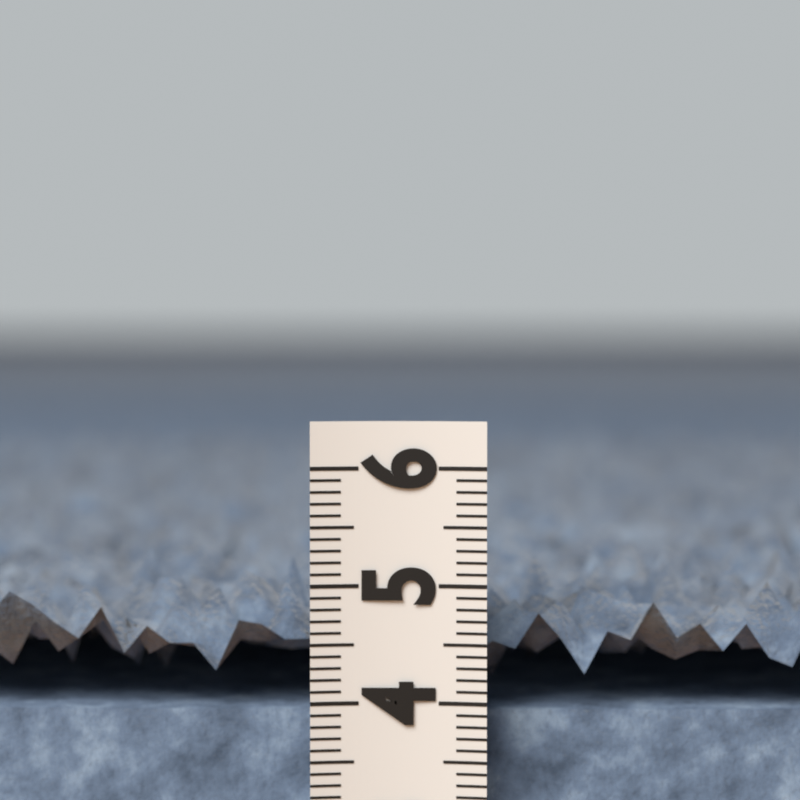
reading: 5.1 (no unit)
